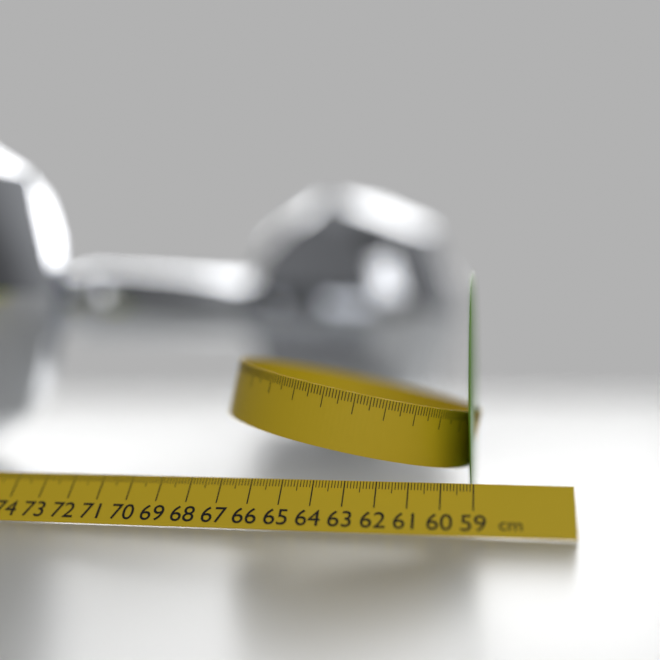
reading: 59.2 cm
